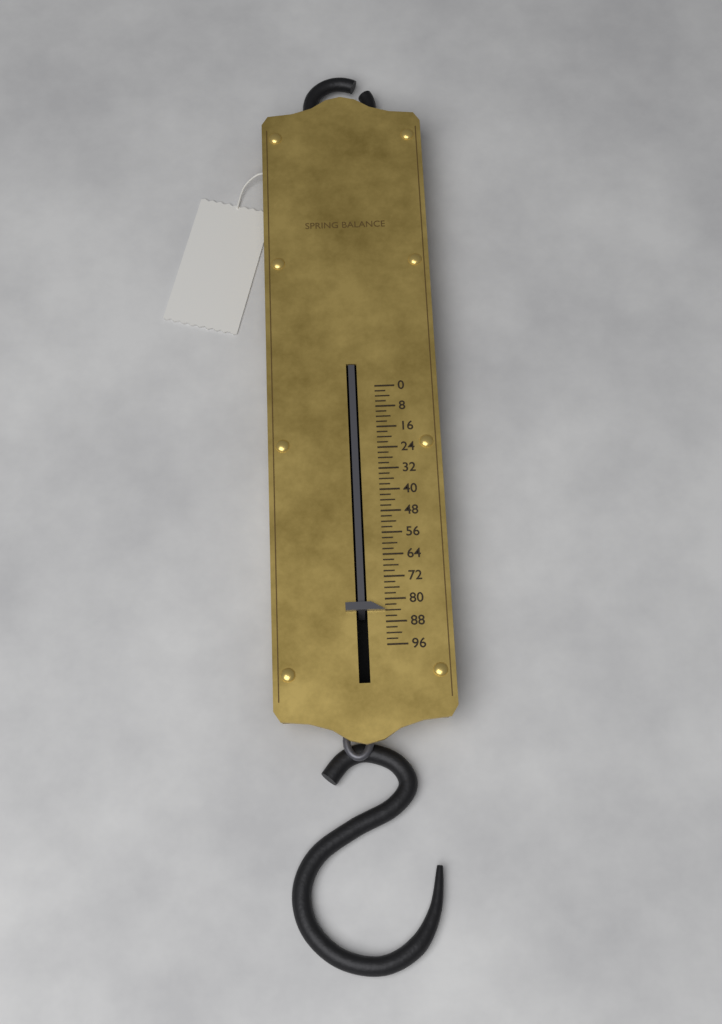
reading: 84 (no unit)
